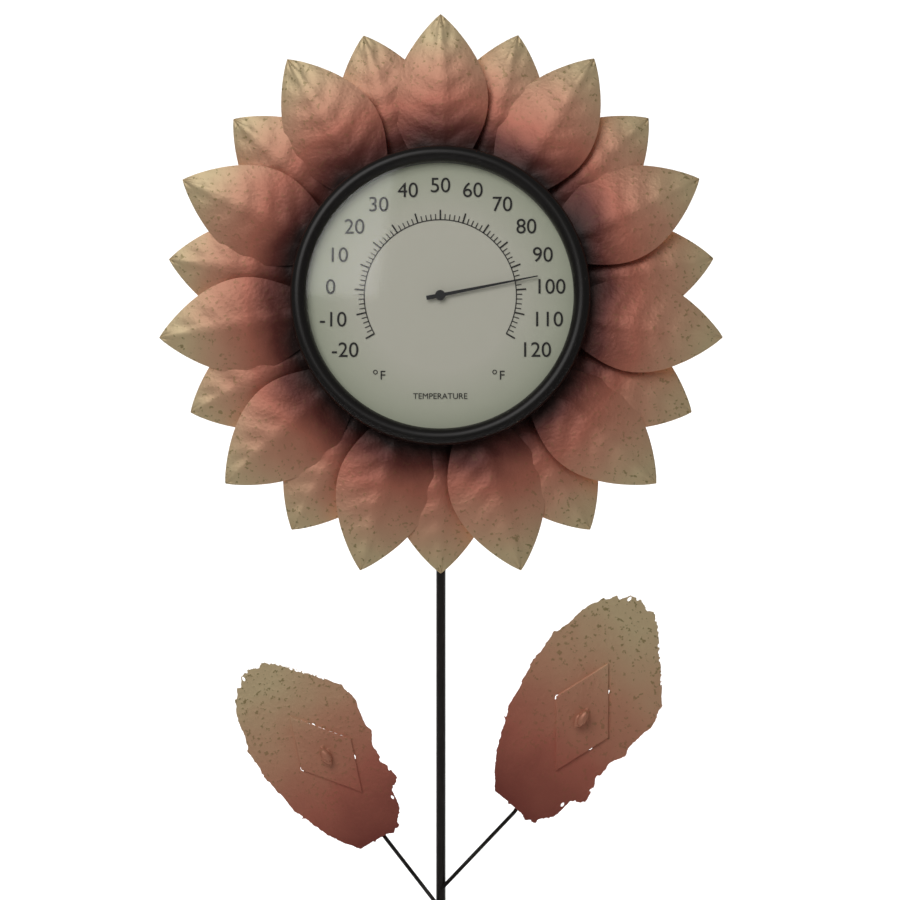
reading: 96 °F
